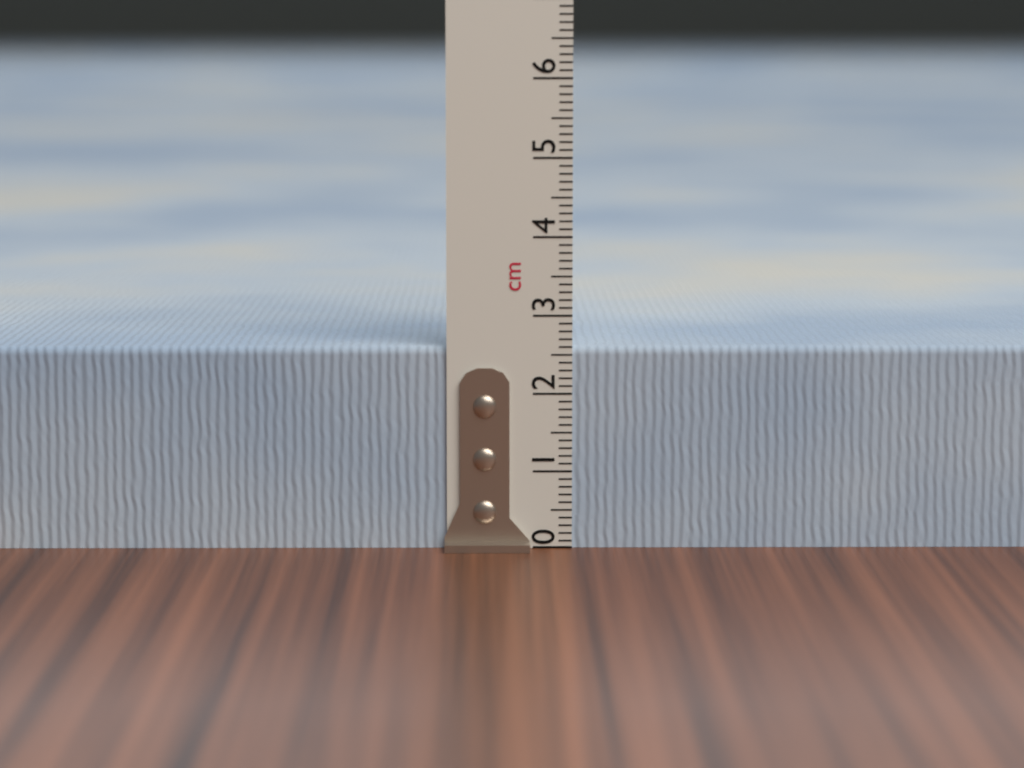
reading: 2.6 cm
